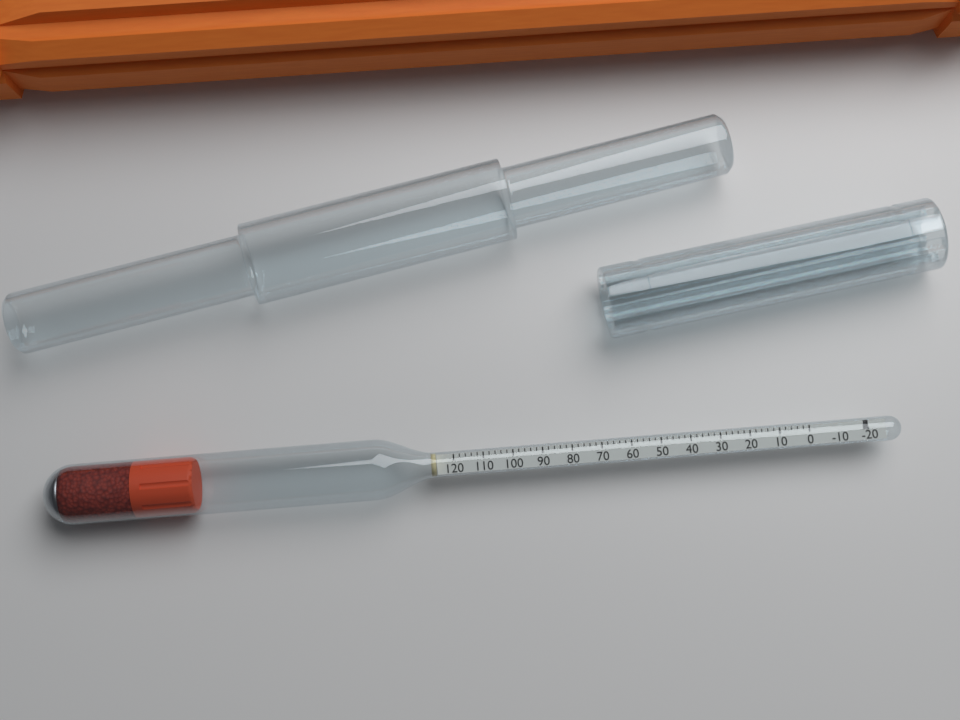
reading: -18 (no unit)
